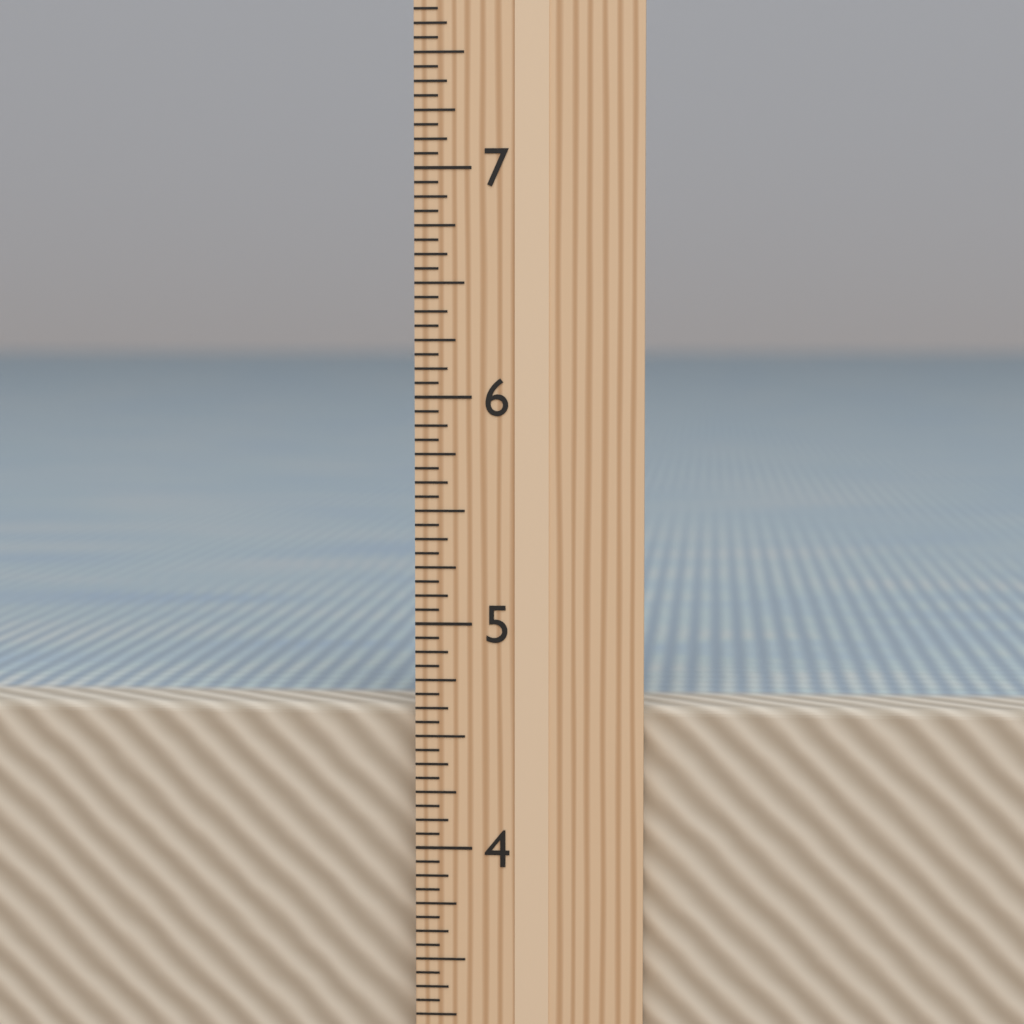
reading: 4.6250 in
